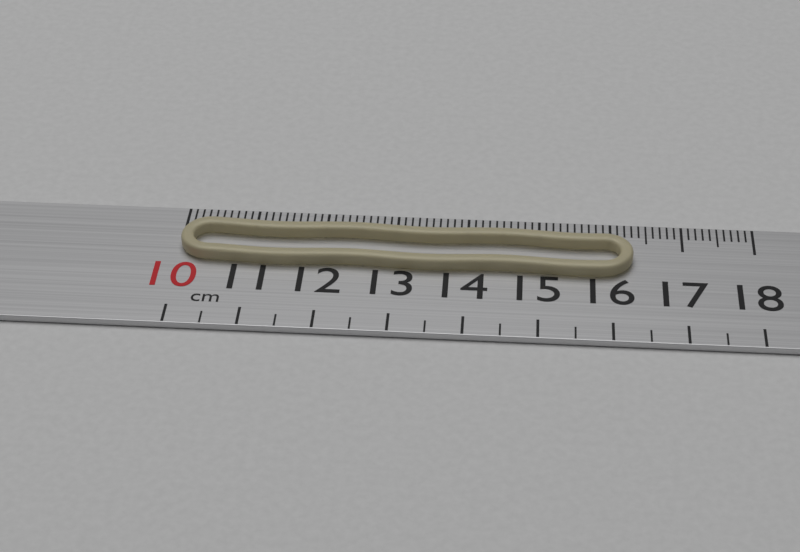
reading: 16.3 cm
